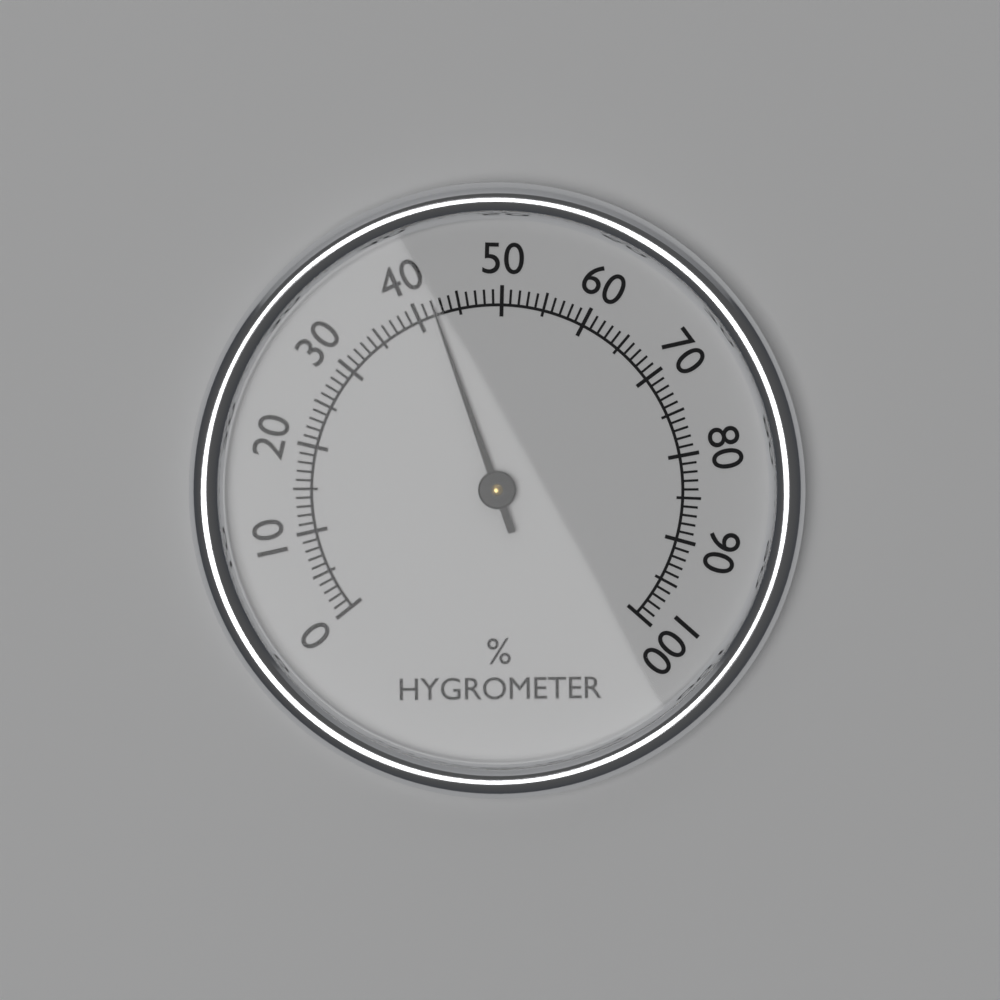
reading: 42 %
